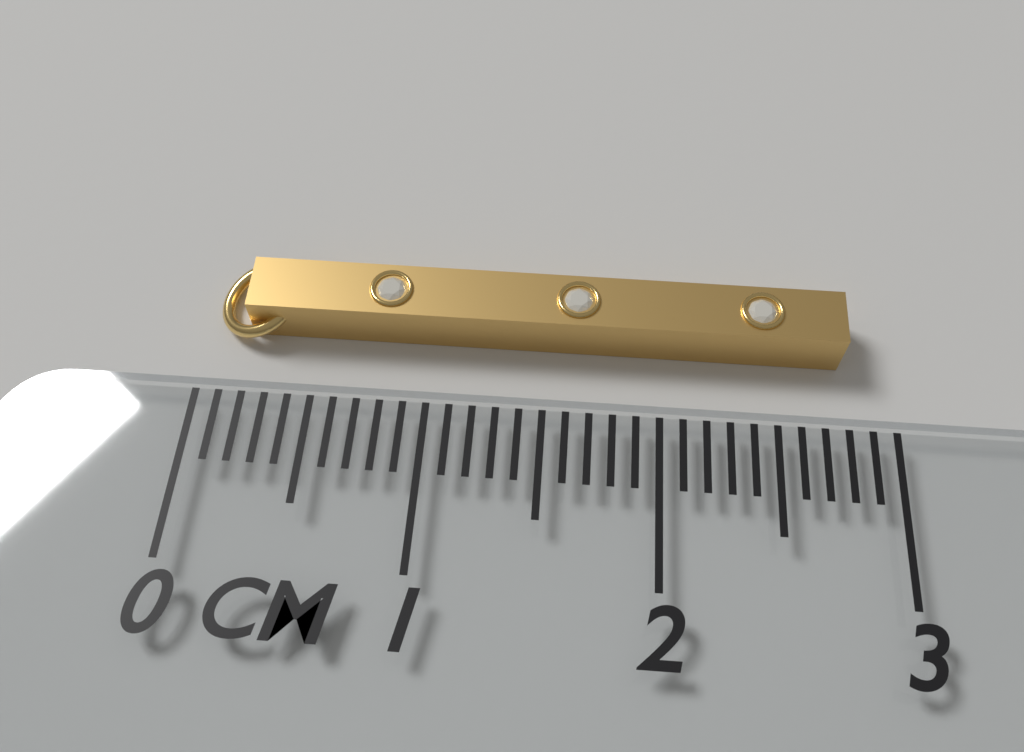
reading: 2.8 cm
